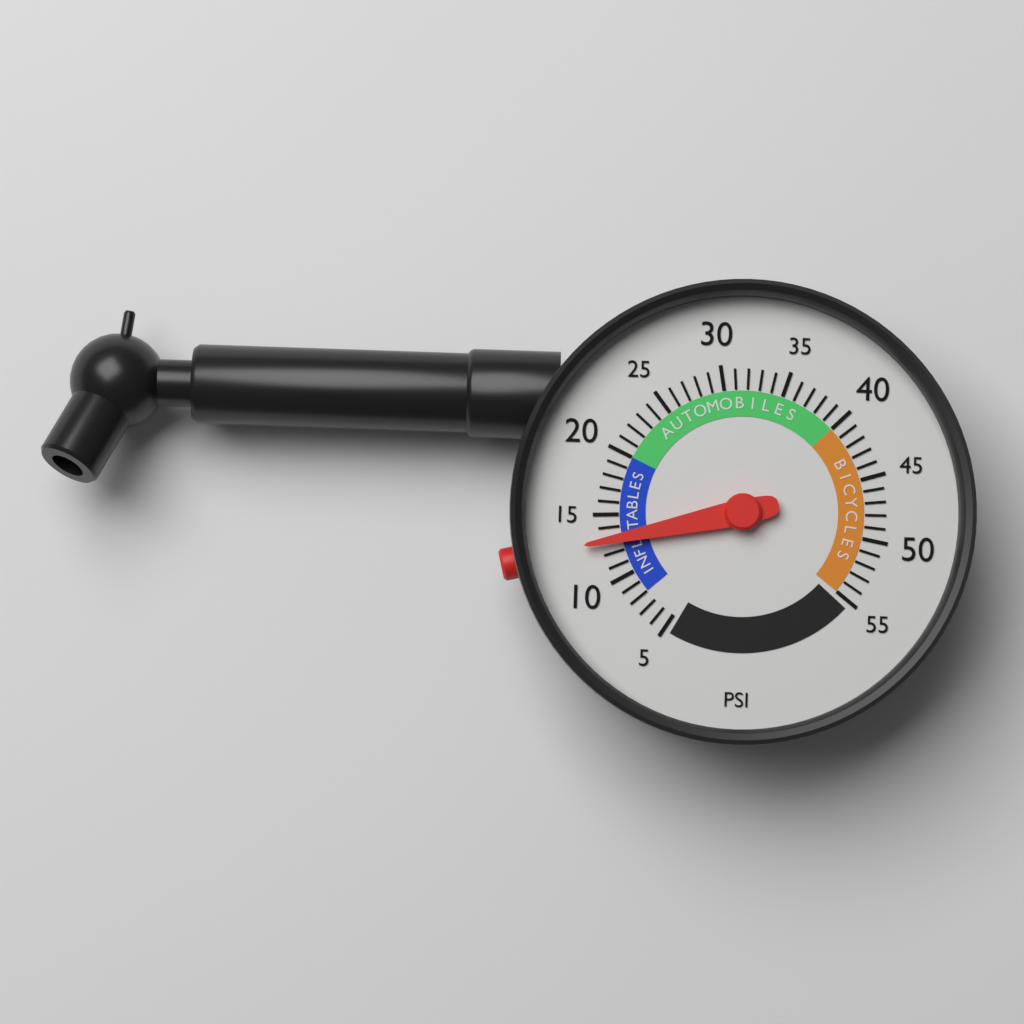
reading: 13 psi
